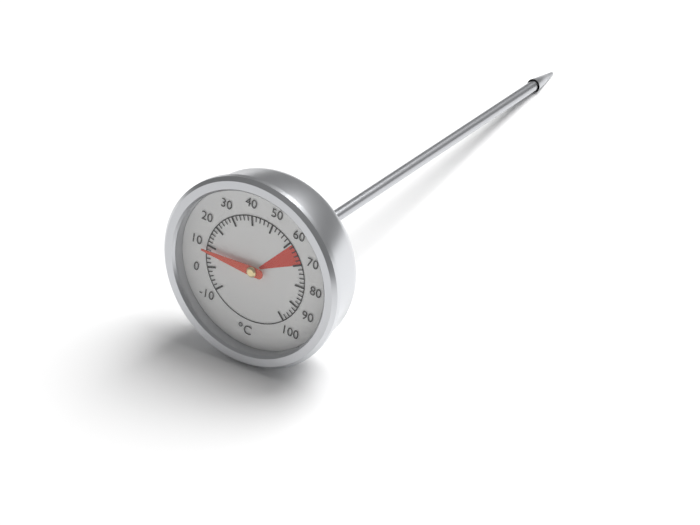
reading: 8 °C
